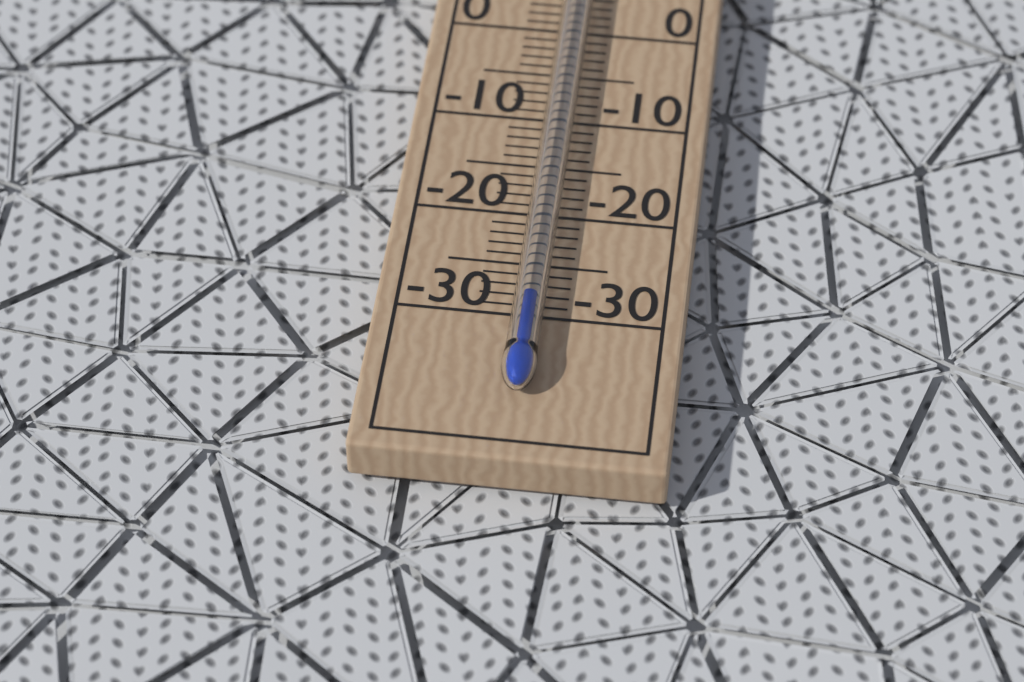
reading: -29 °C
